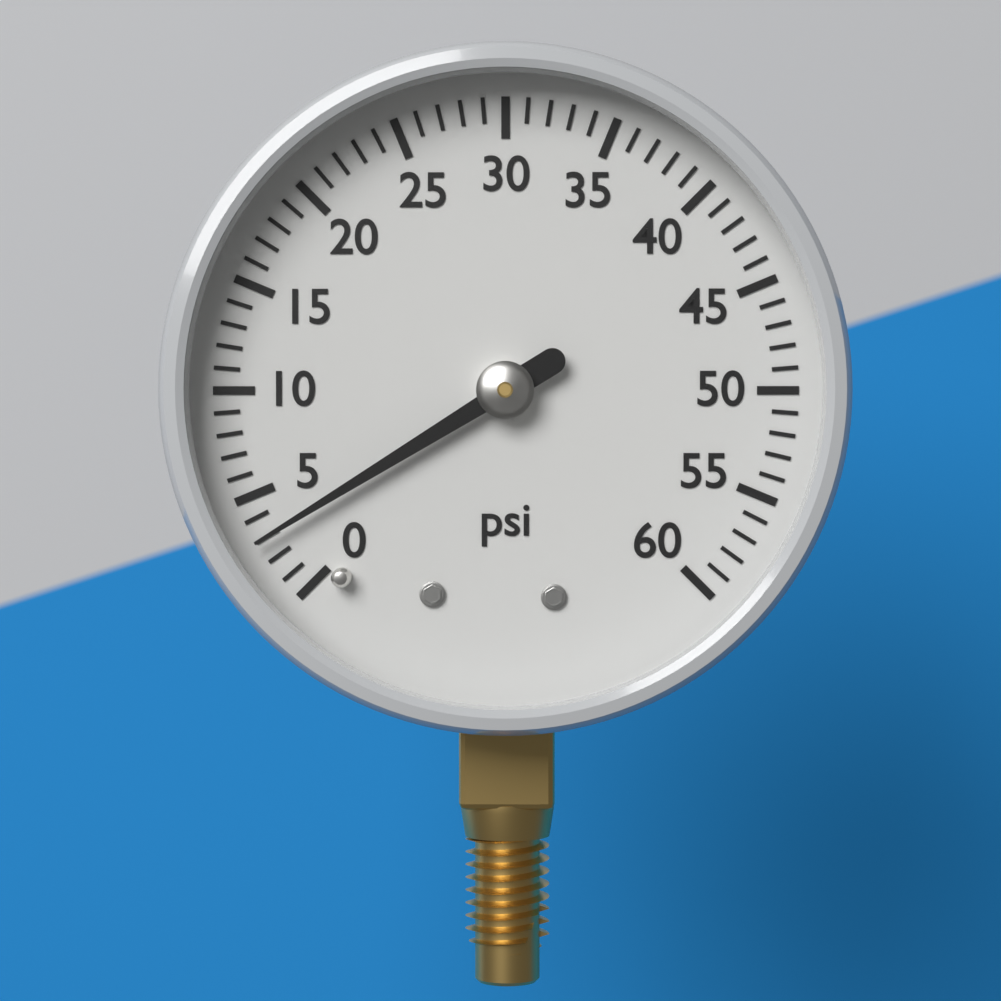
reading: 3 psi
